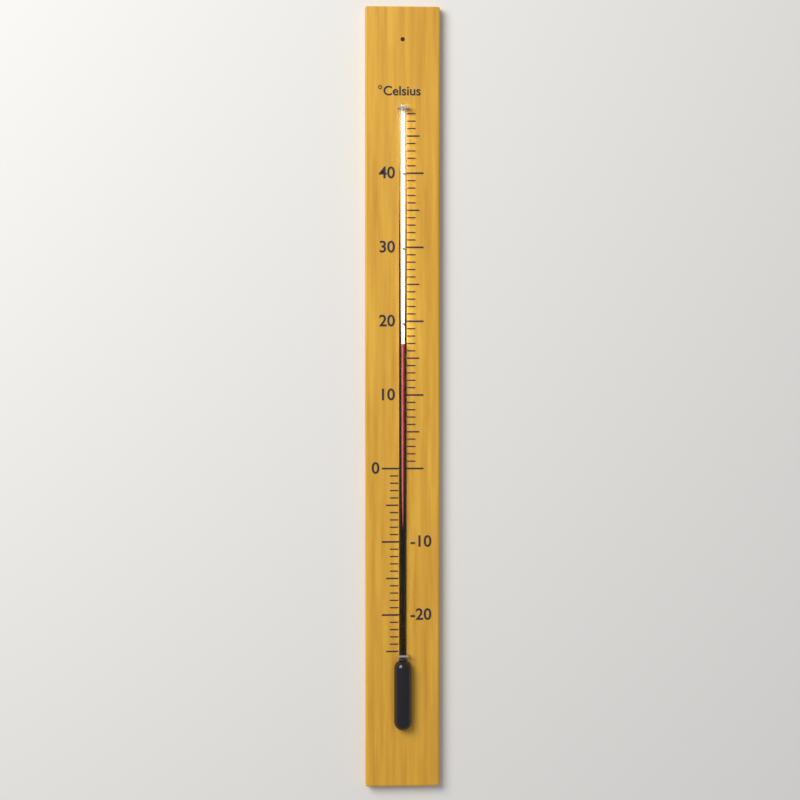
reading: 17 °C
